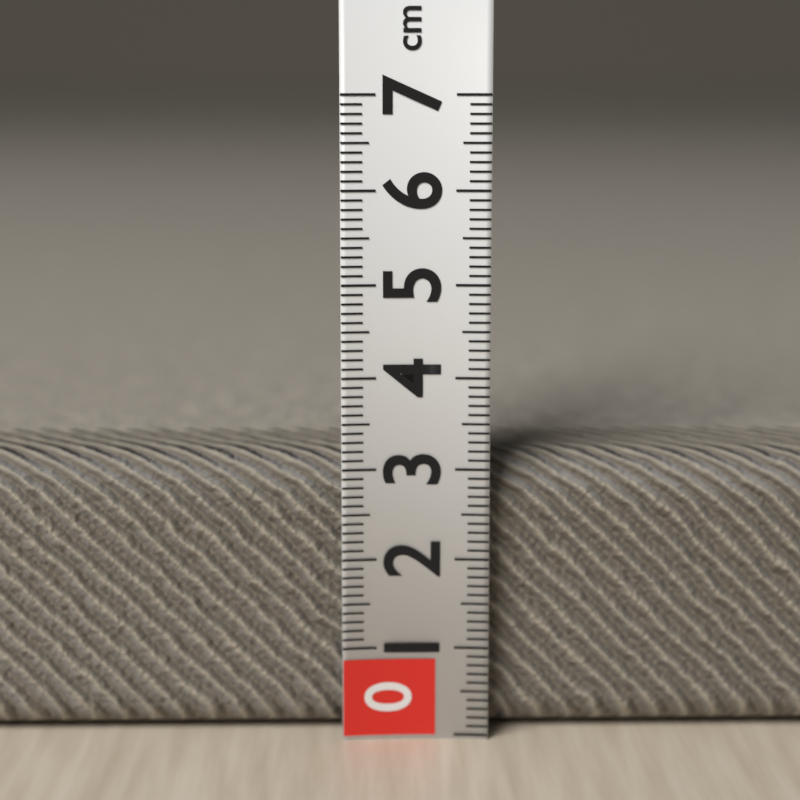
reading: 3.1 cm
